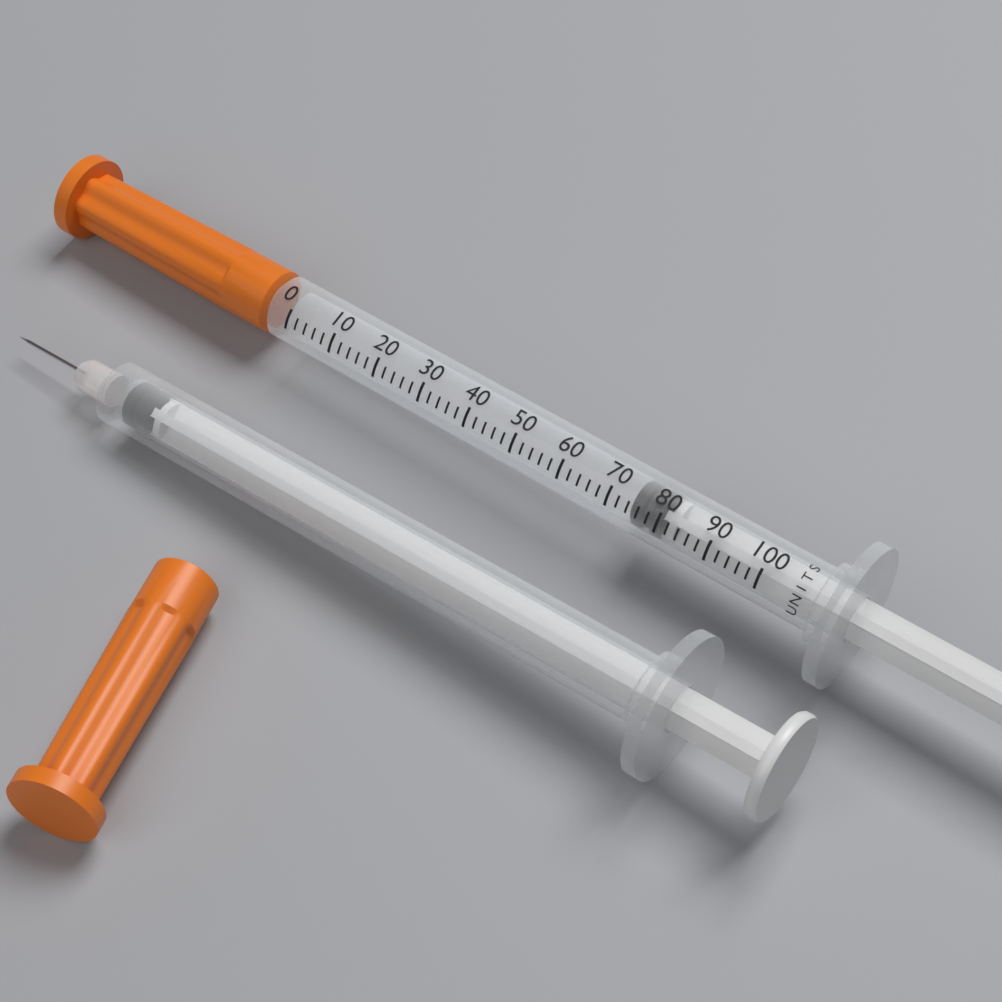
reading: 74 units
